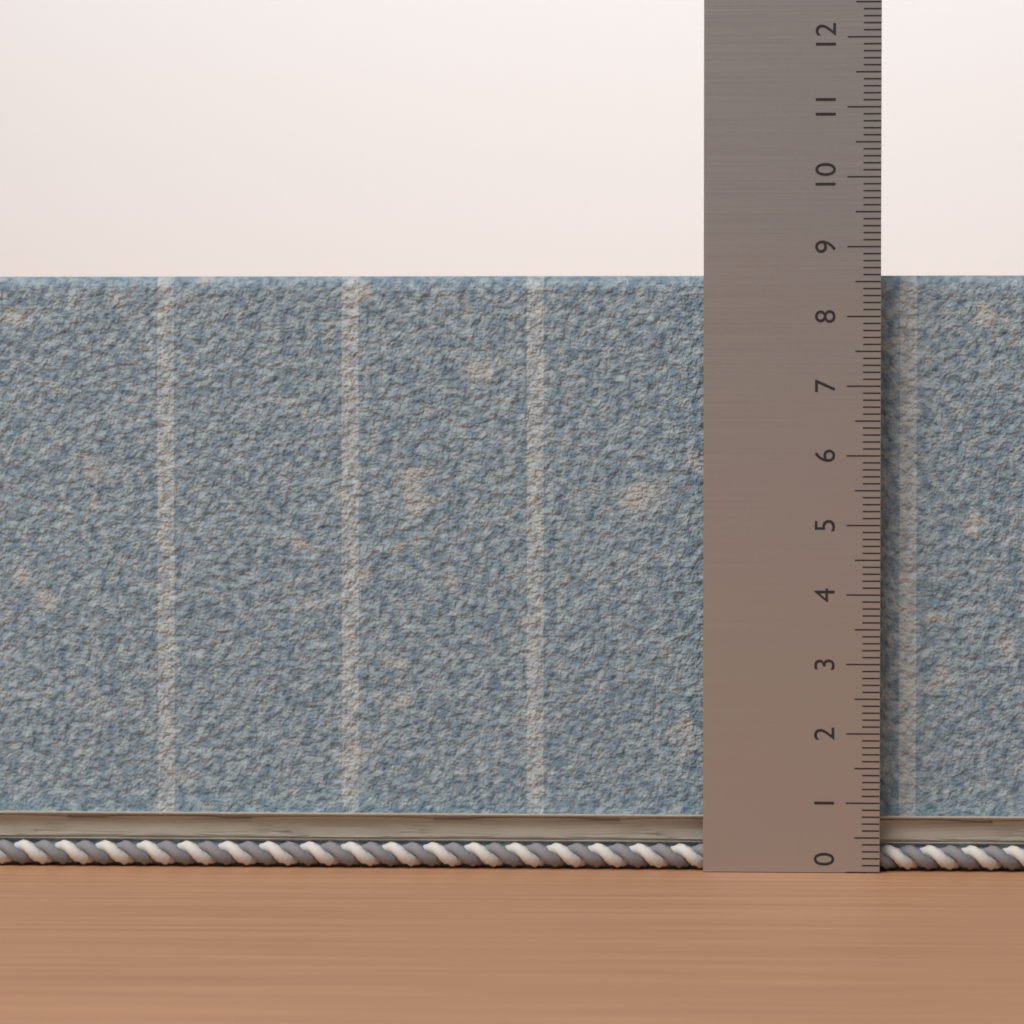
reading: 8.6 (no unit)
